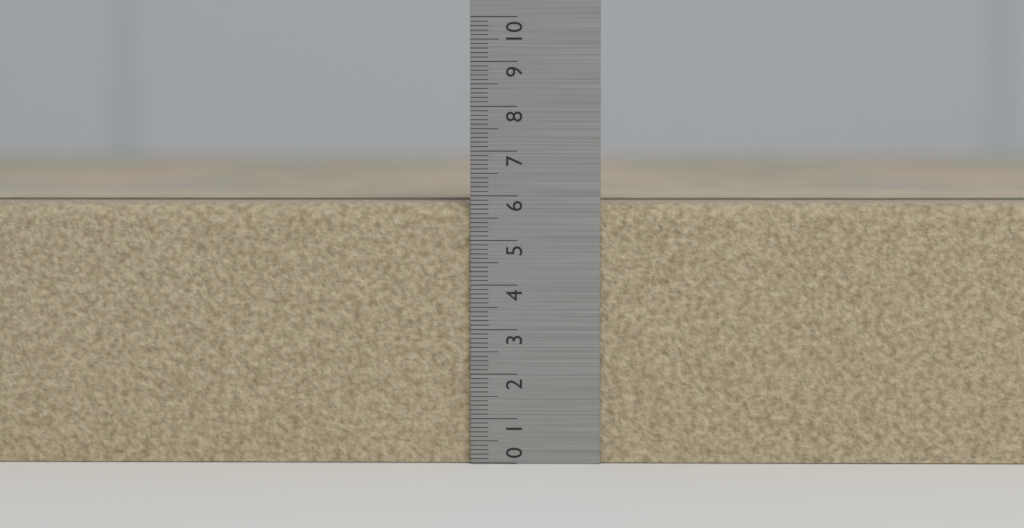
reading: 5.9 (no unit)
